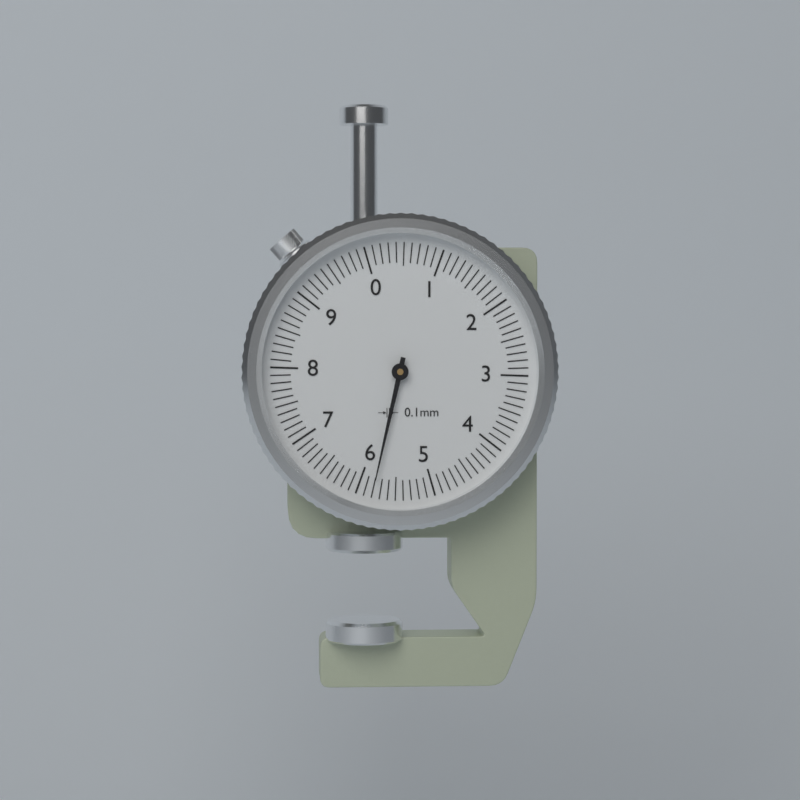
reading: 5.8 mm
